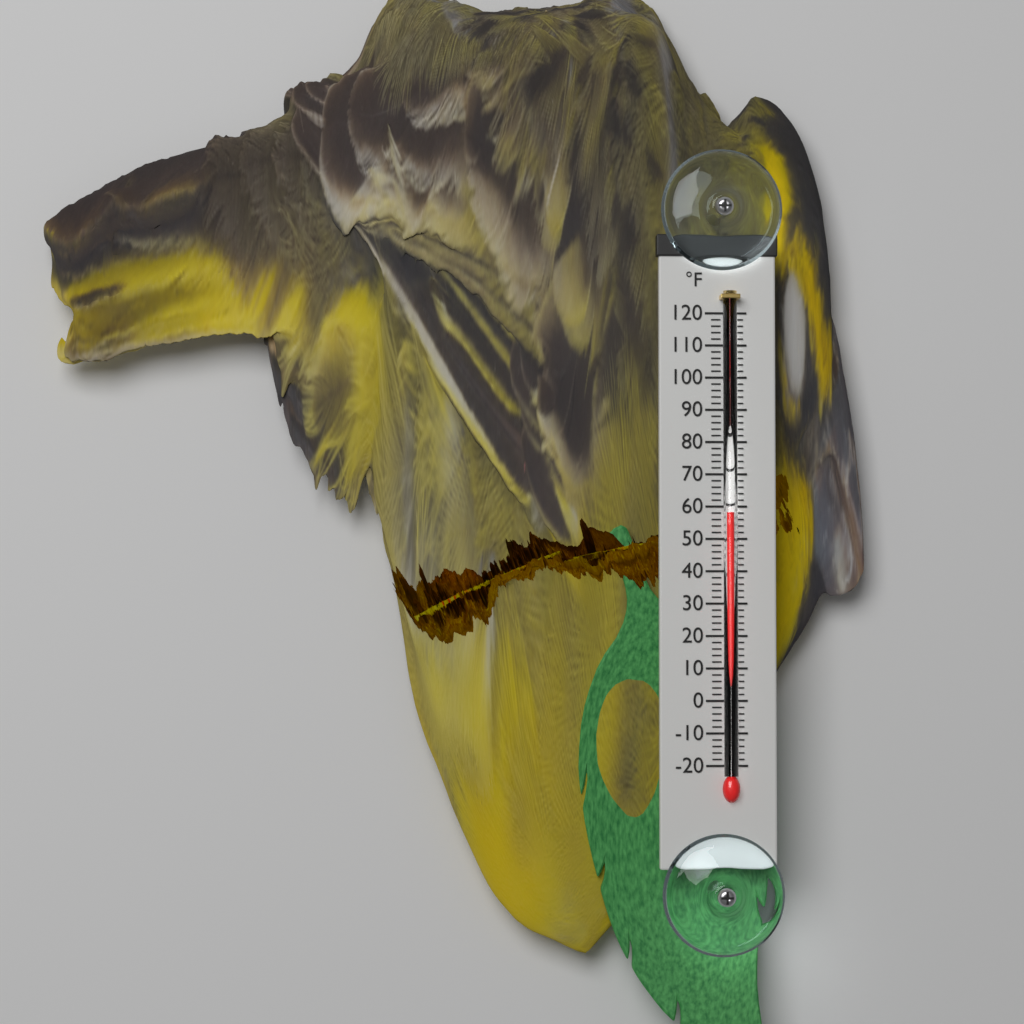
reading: 58 °F
